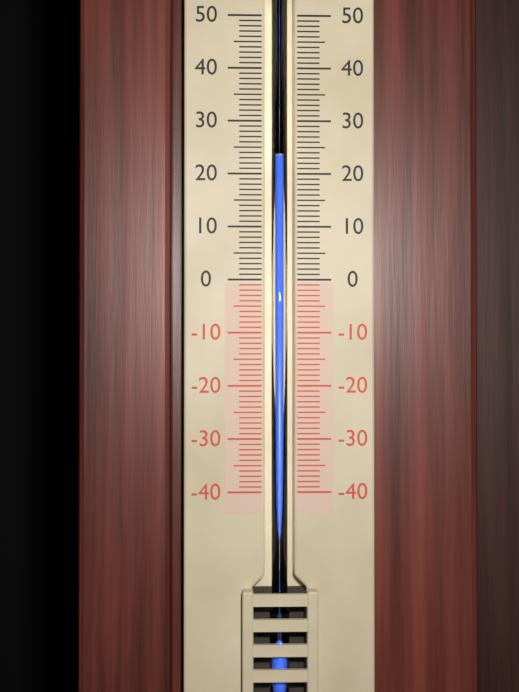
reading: 23 (no unit)
